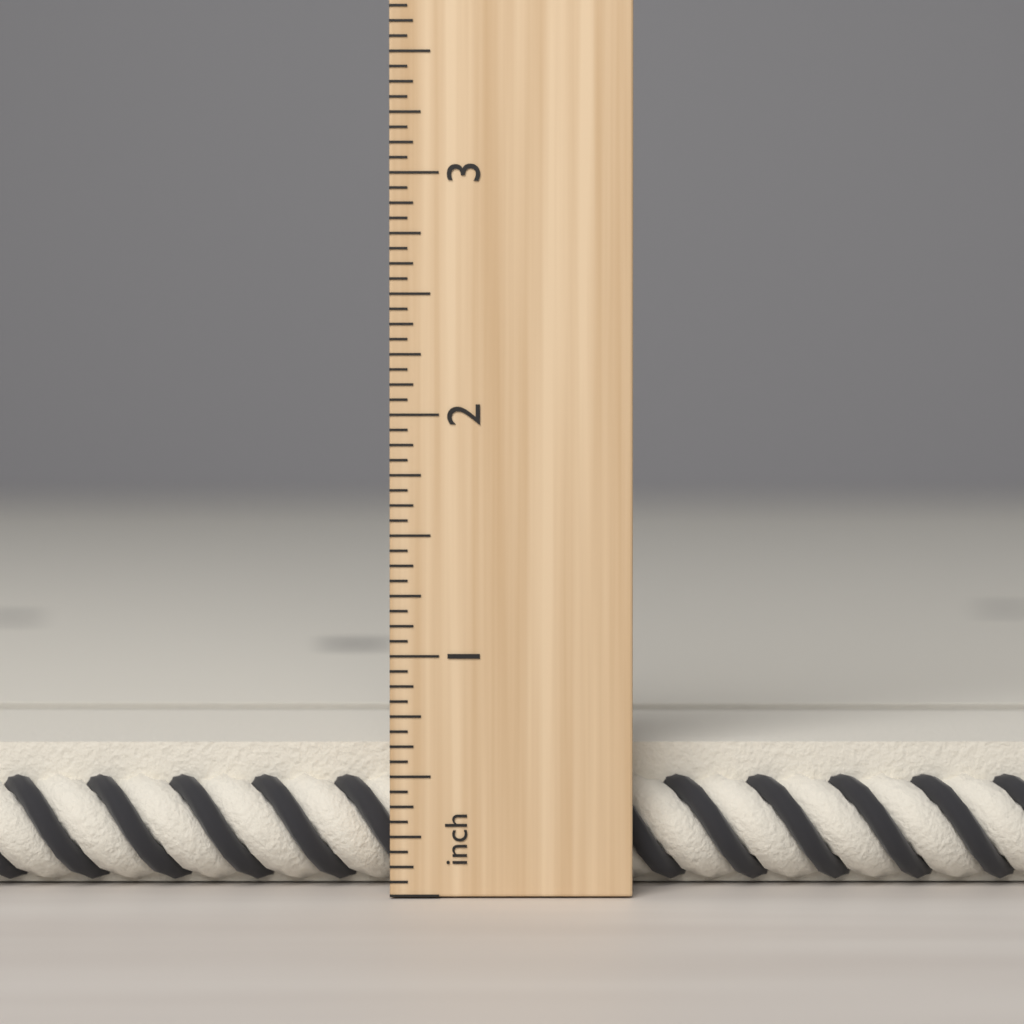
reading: 0.6250 inch
